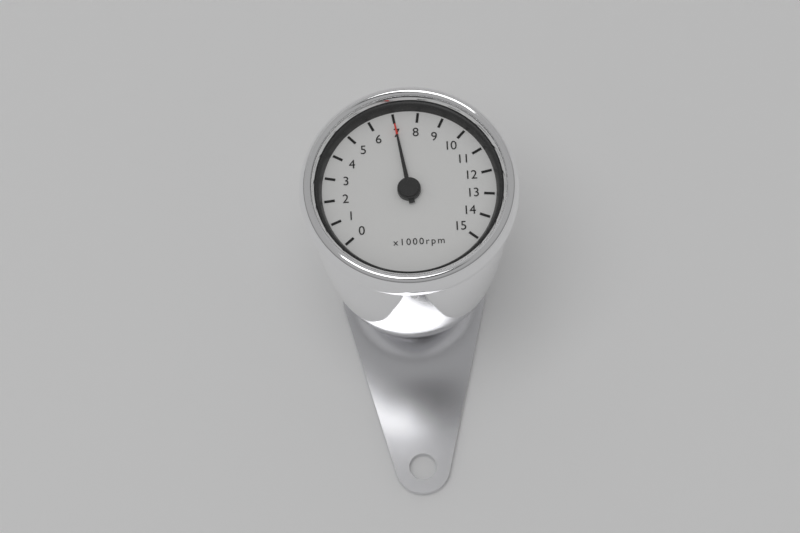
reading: 7000 rpm
